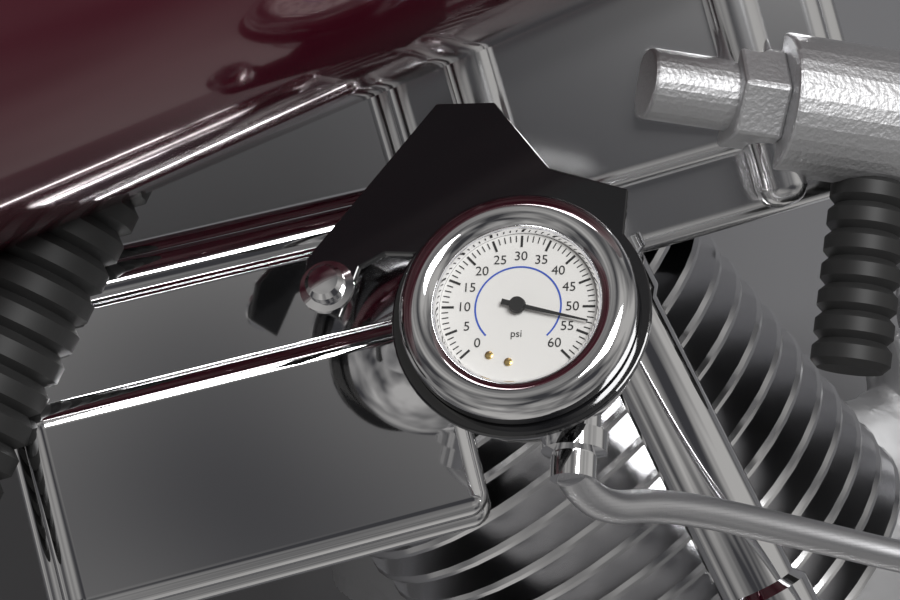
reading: 53 psi
